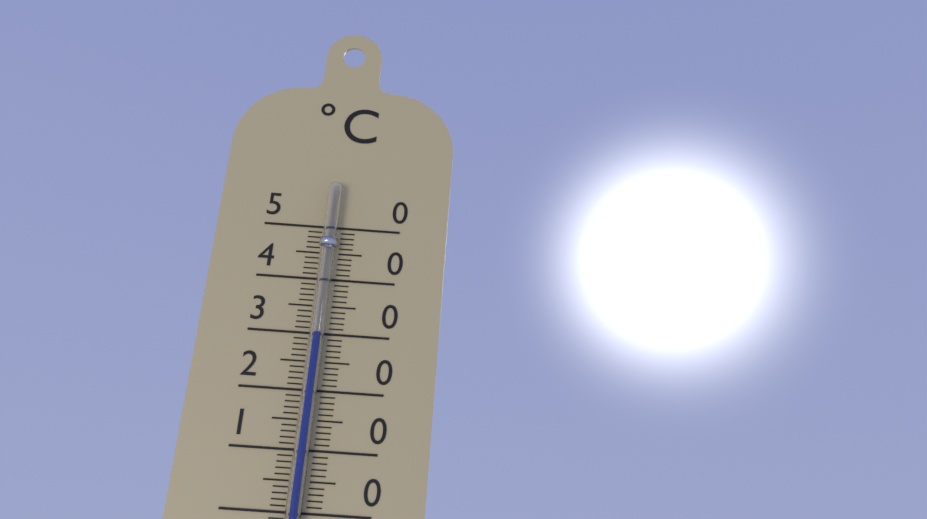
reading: 30 °C
